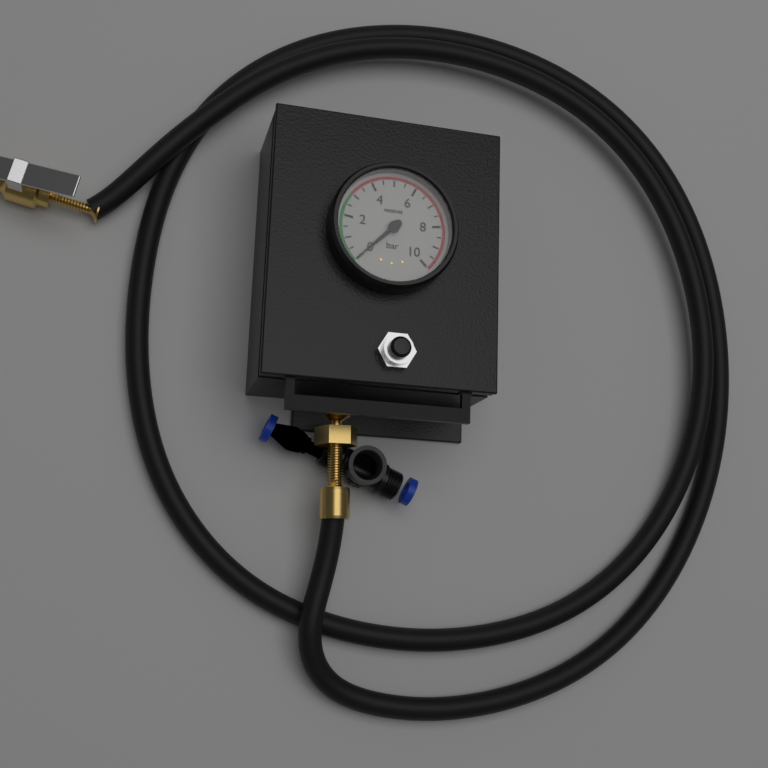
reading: 0.0 bar
